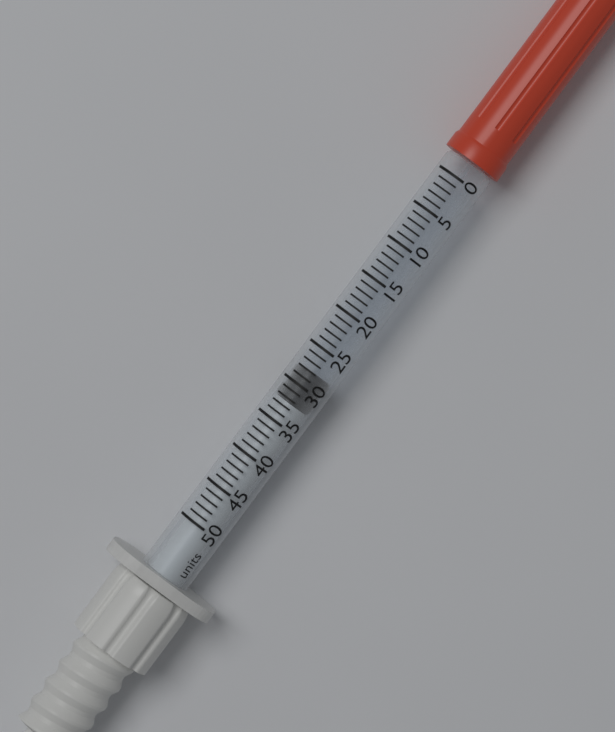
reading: 28 units
